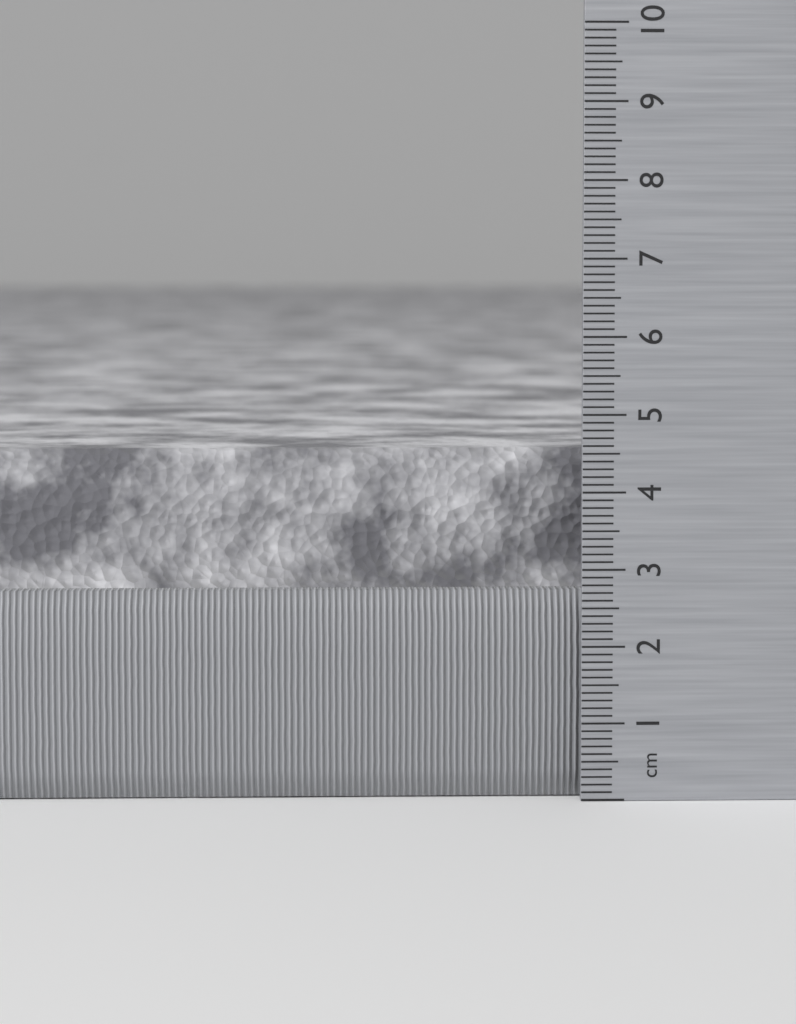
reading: 4.5 cm
